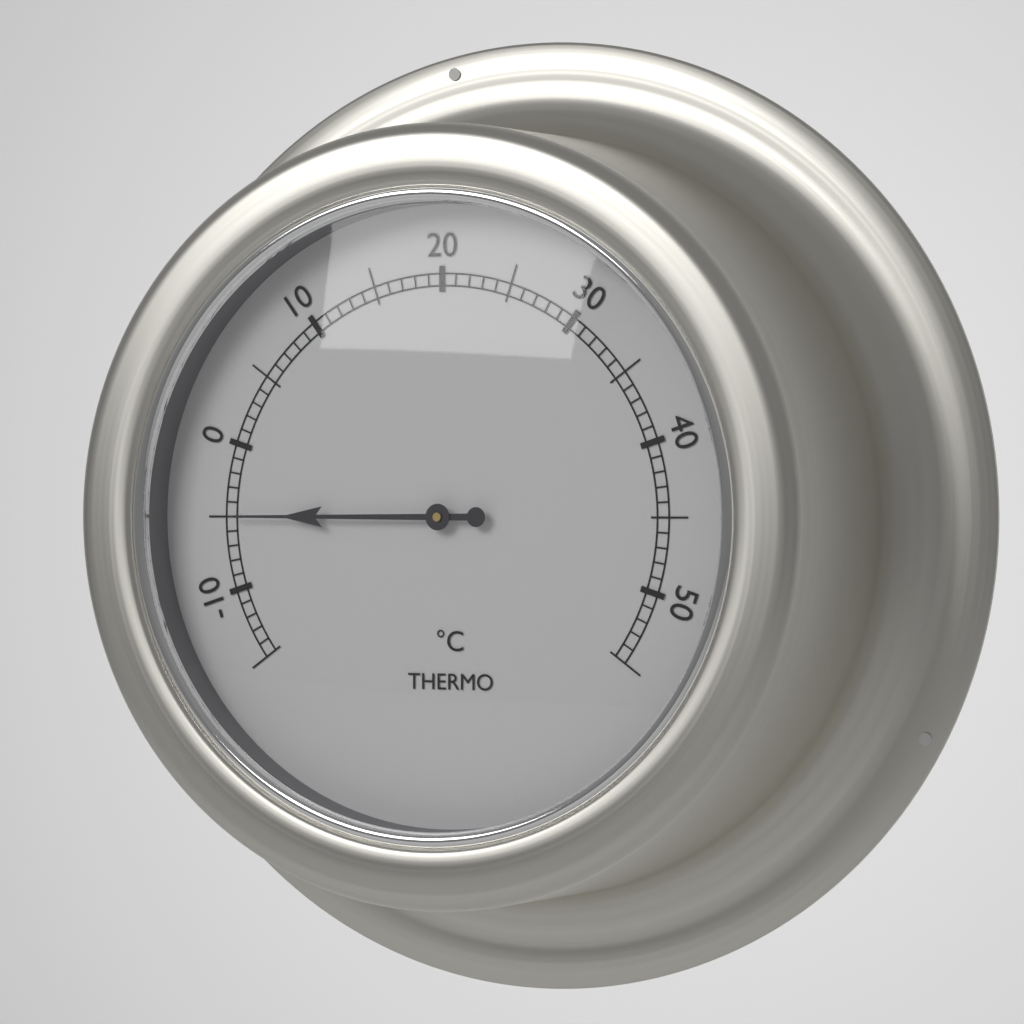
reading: -5 °C
